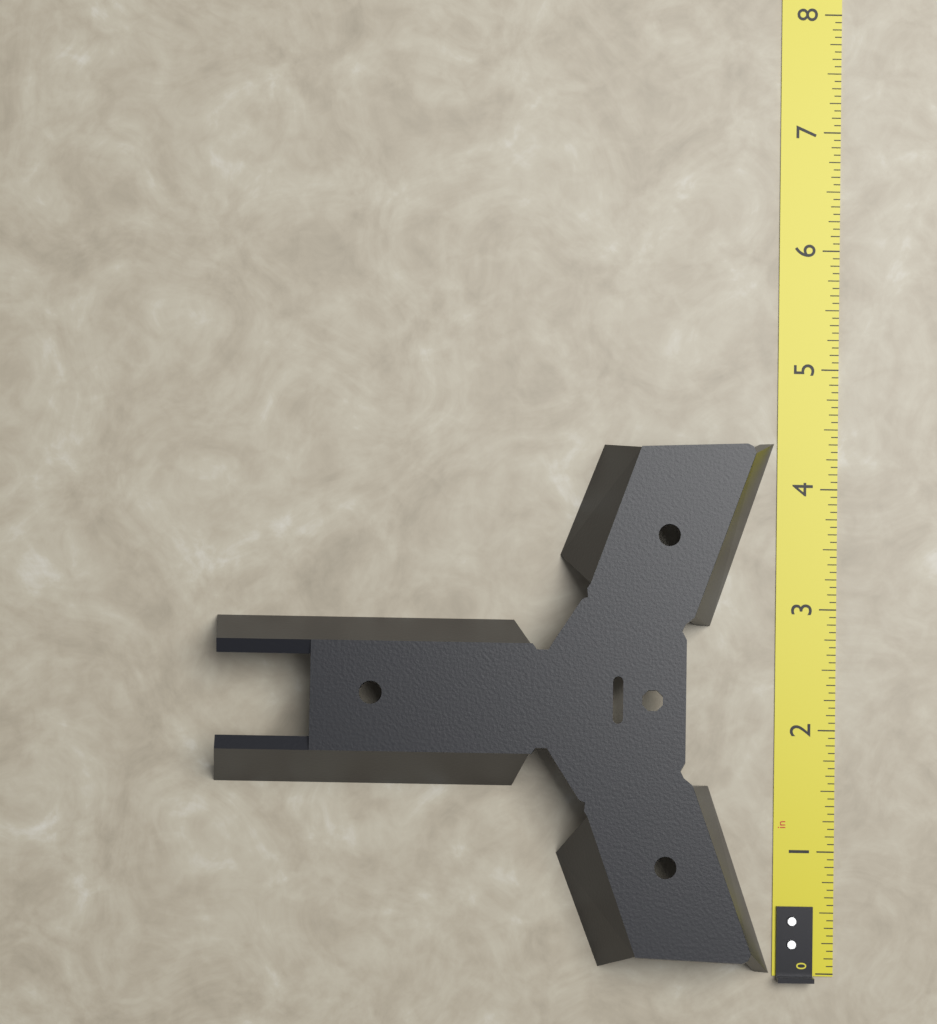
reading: 4.3750 in
